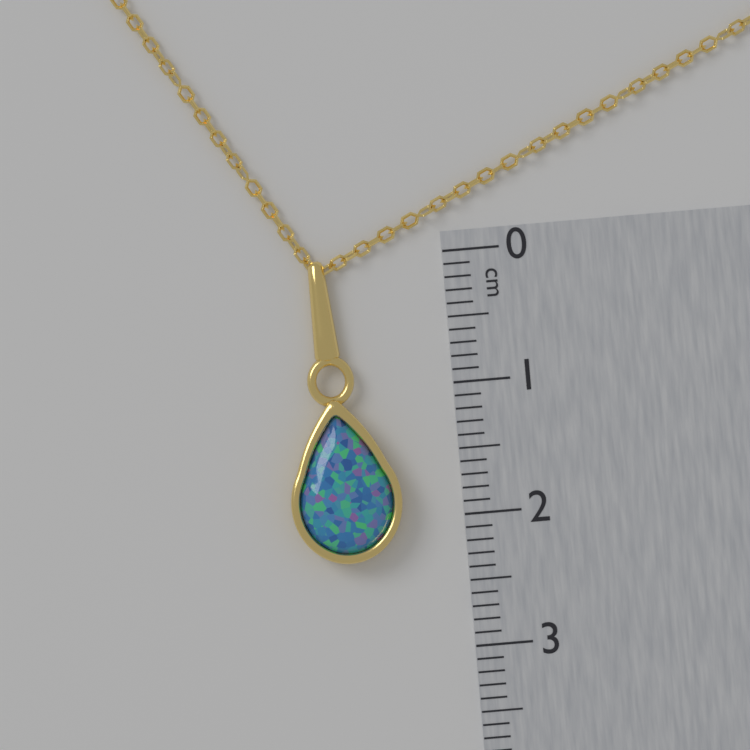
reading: 2.3 cm
